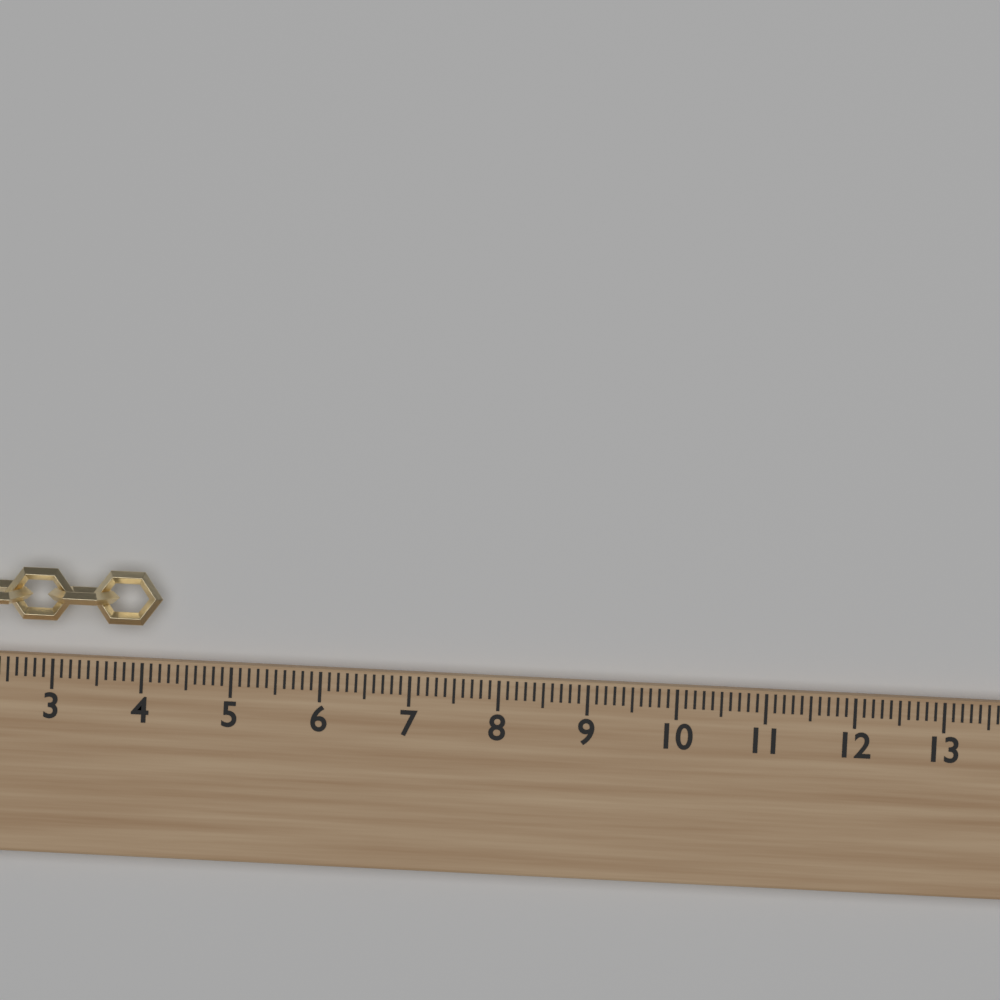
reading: 4.2 (no unit)
